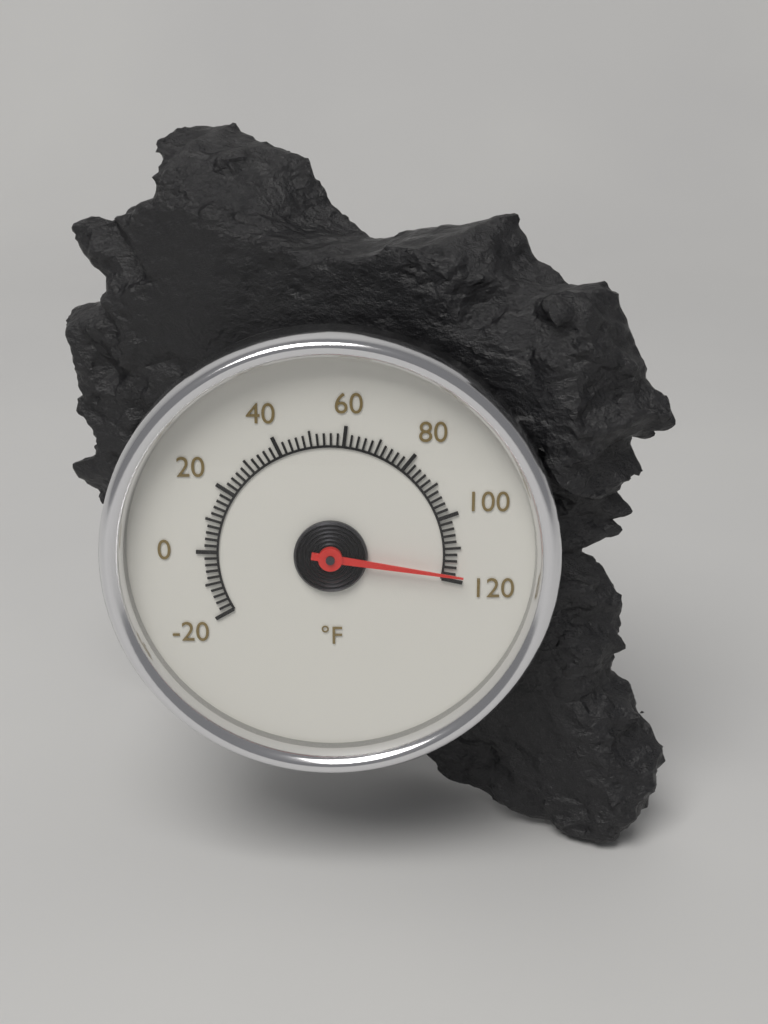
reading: 118 °F
